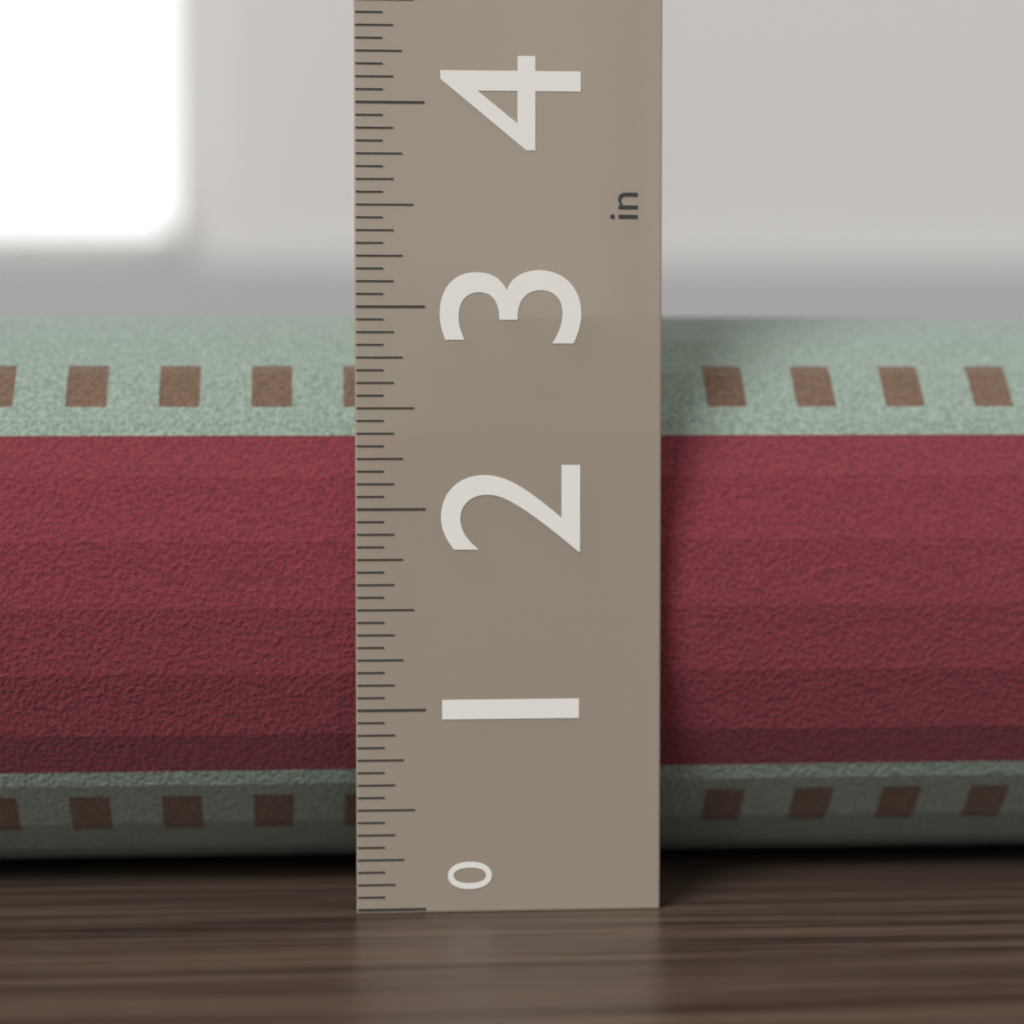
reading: 3.0000 in
